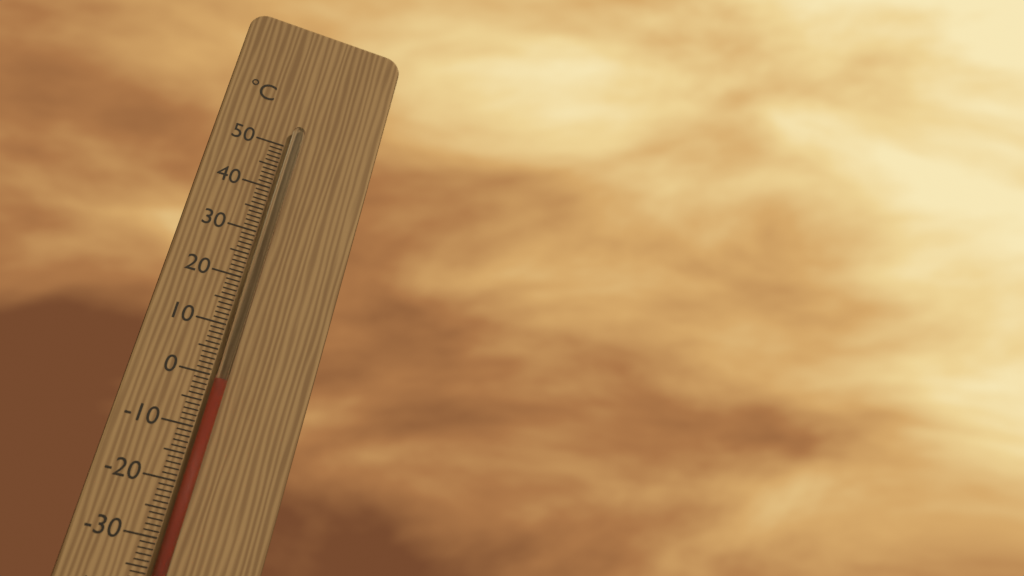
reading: -1 °C
